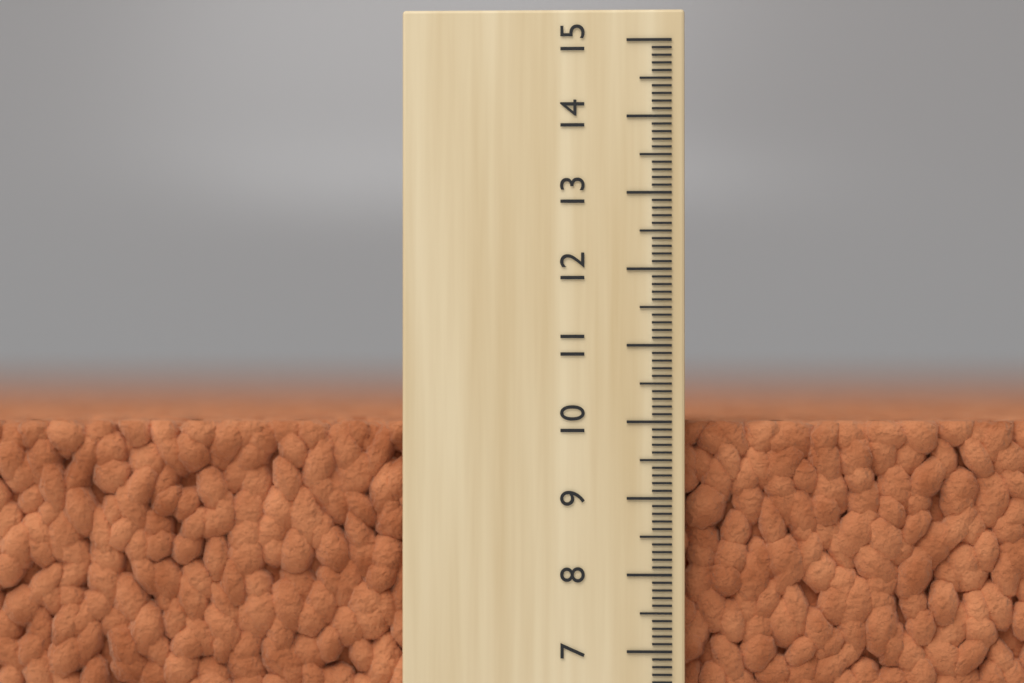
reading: 10.0 (no unit)
